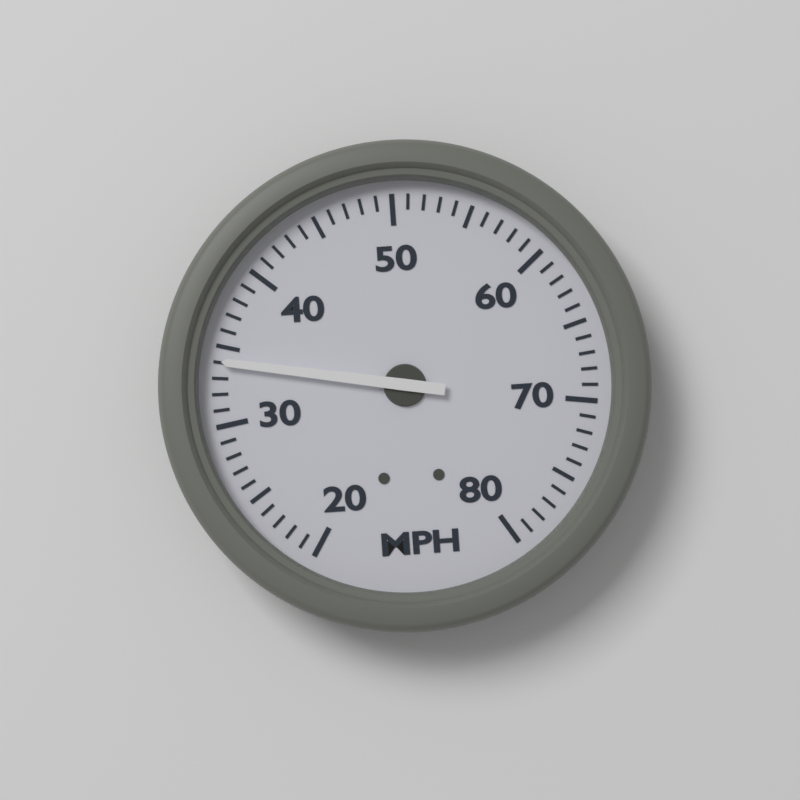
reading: 34 MPH
